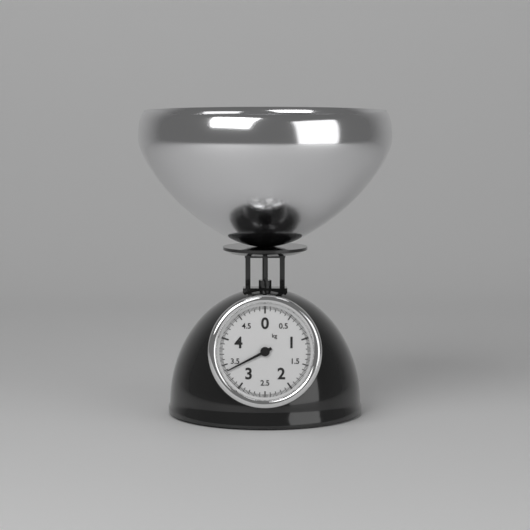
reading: 3.375 kg
